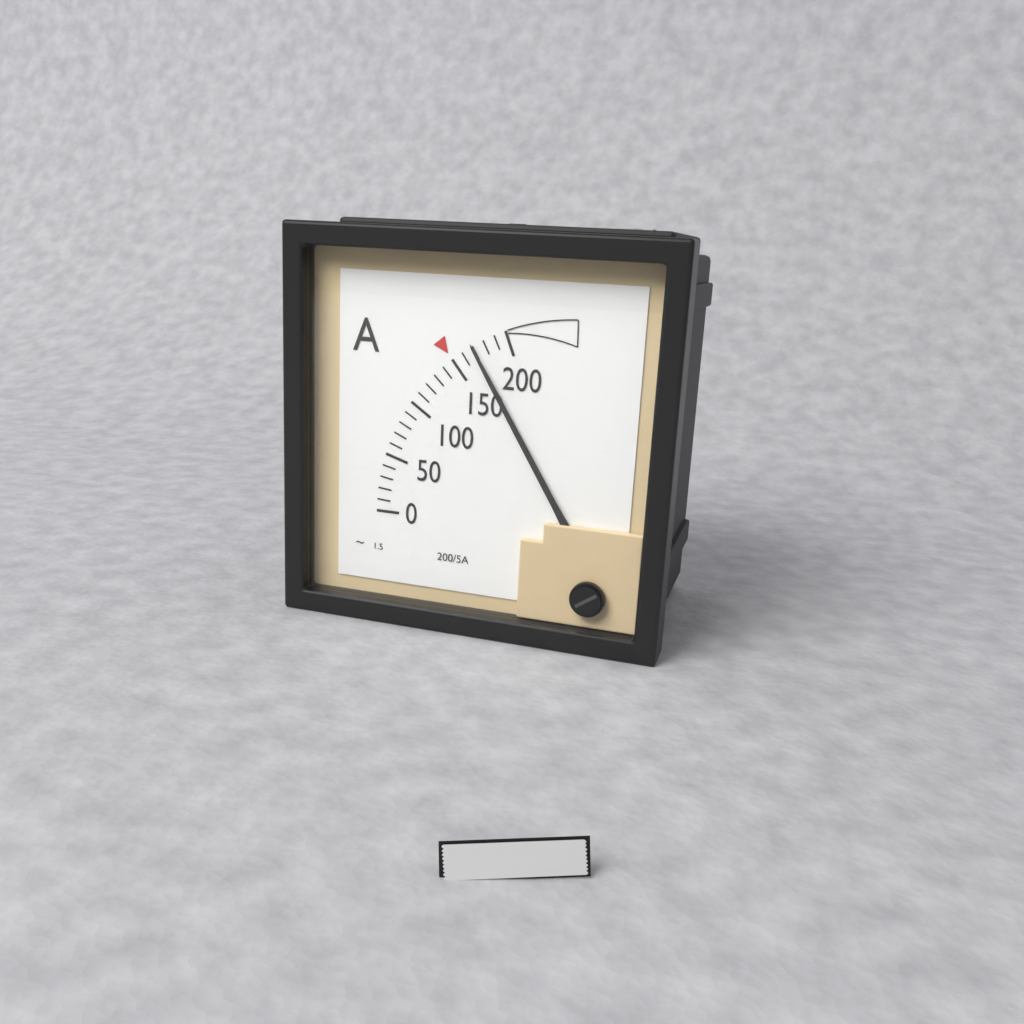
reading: 170 A
